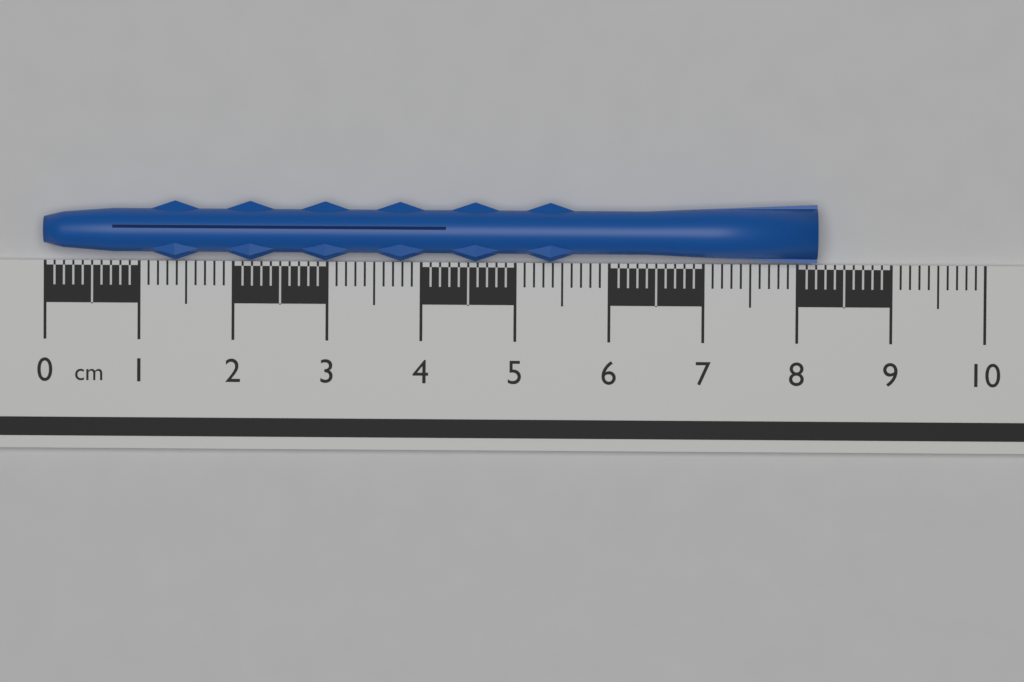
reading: 8.2 cm
